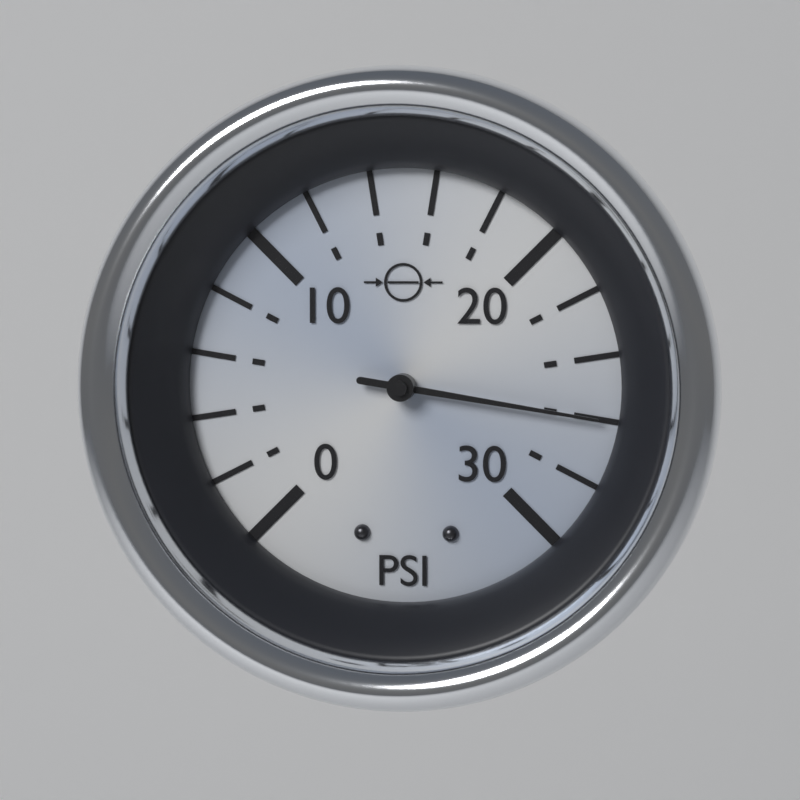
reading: 26 psi
